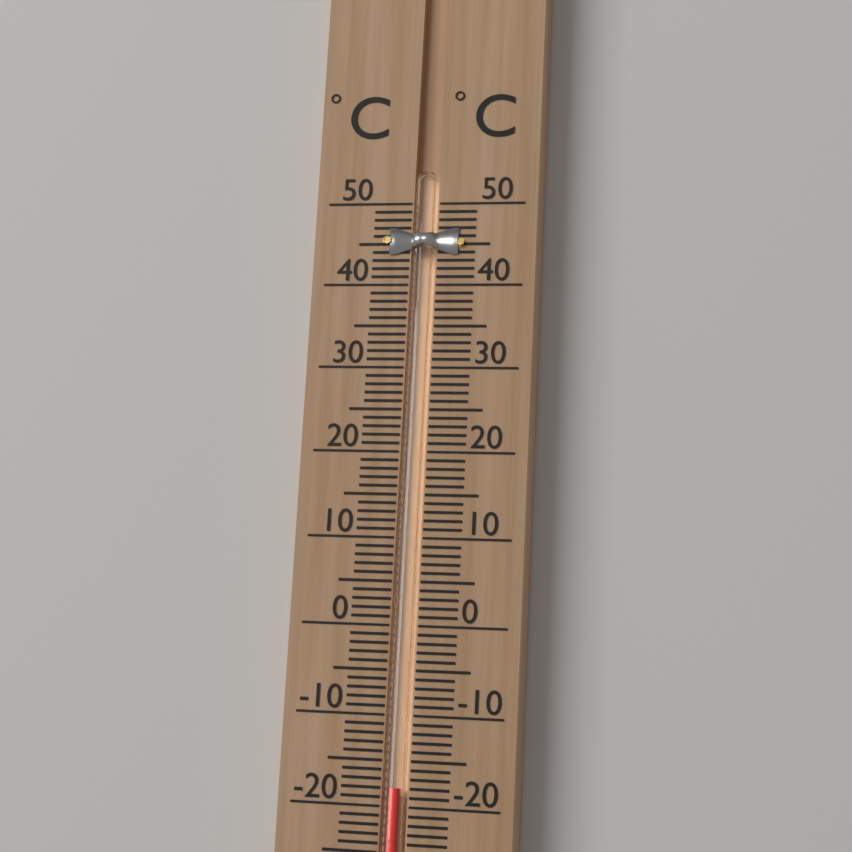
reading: -18 °C
